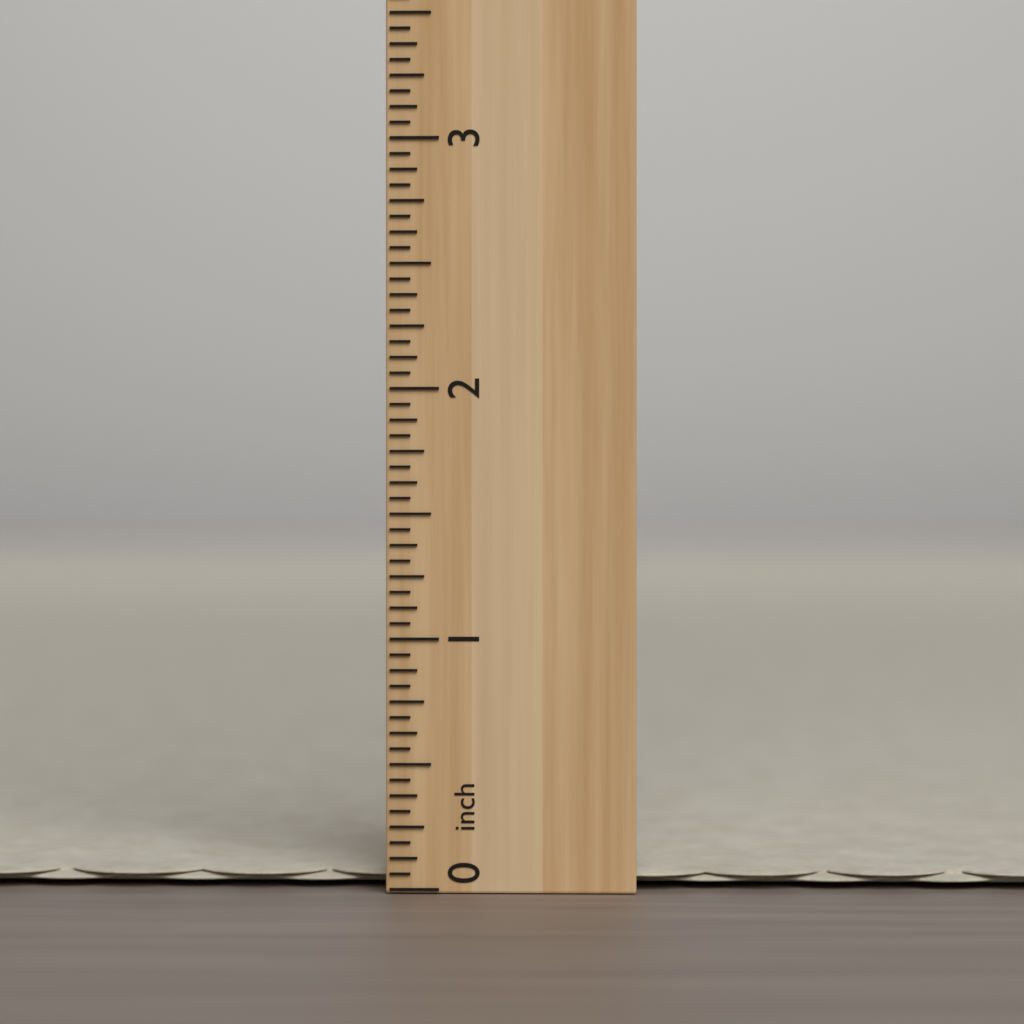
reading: 0.0625 inch
